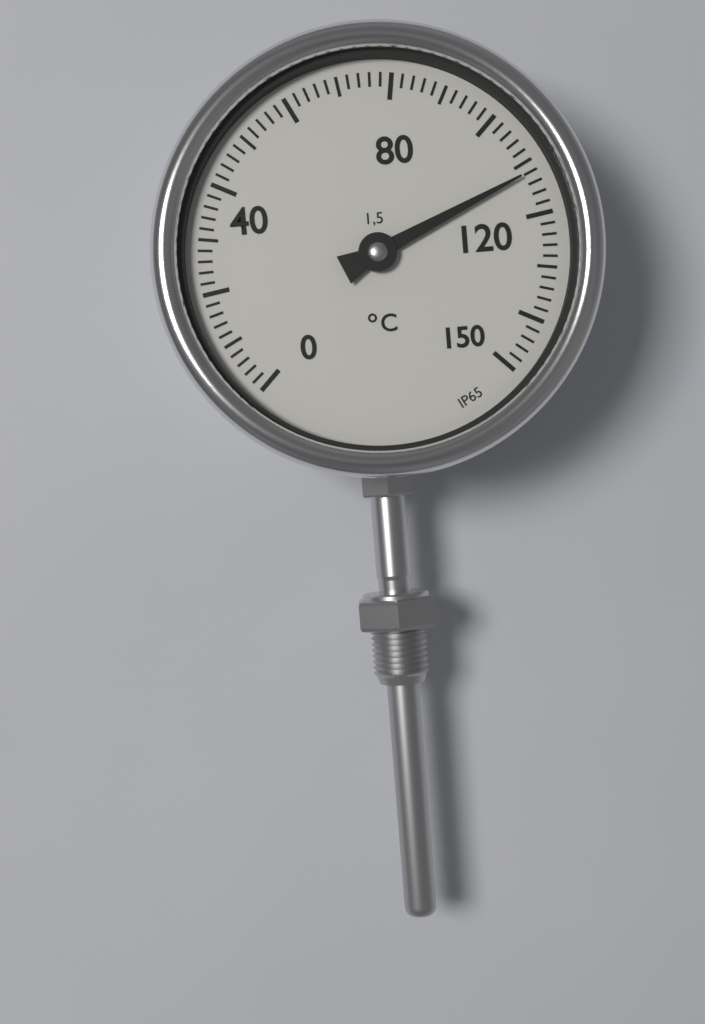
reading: 112 °C
